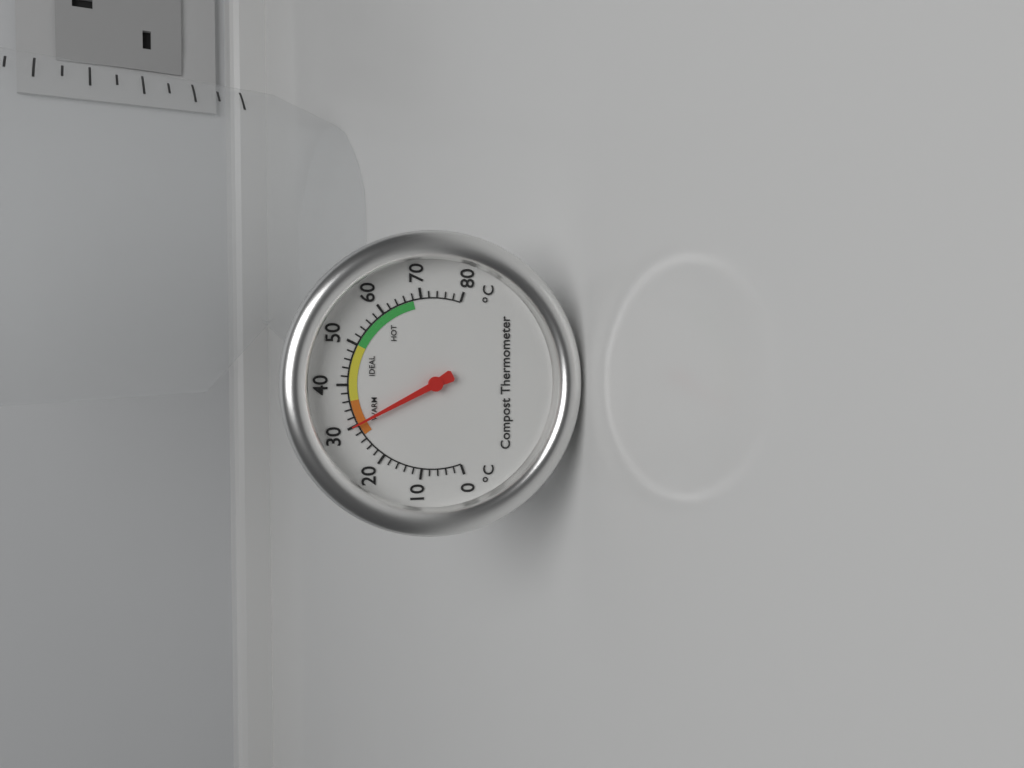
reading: 30 °C
